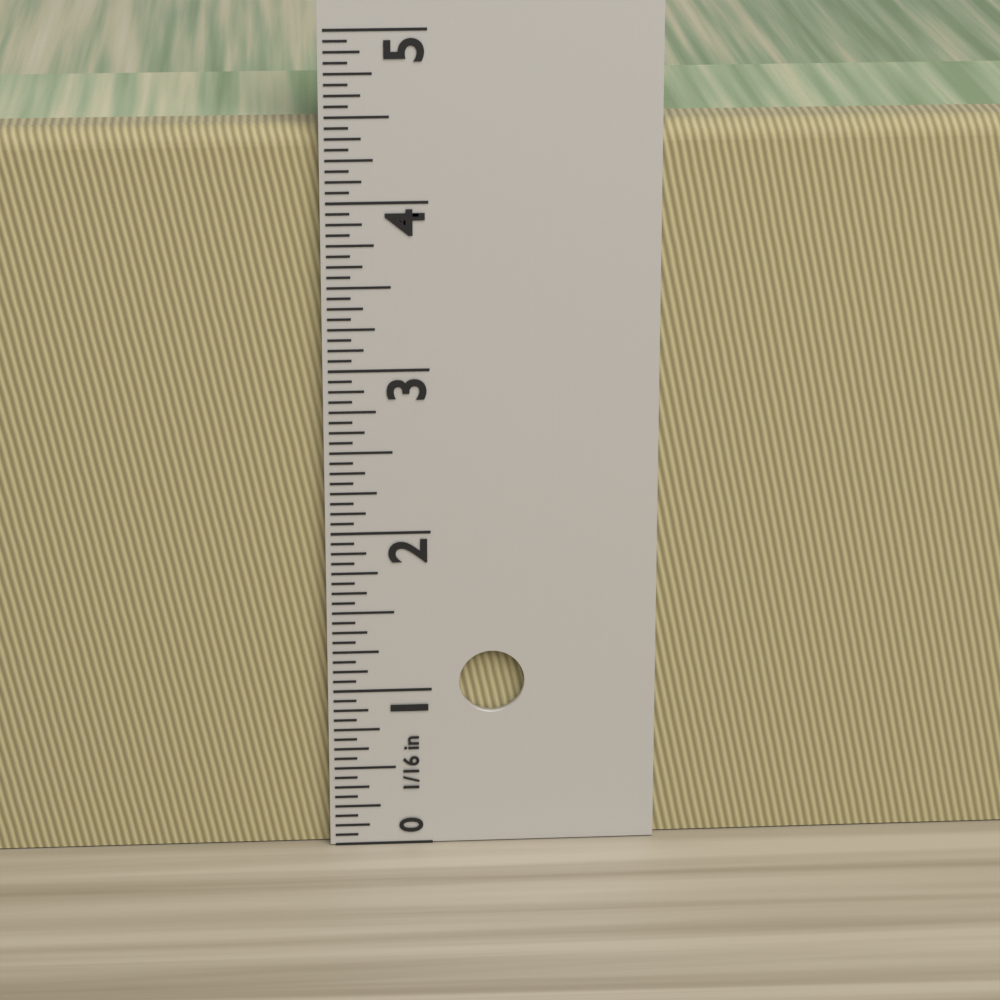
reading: 4.4375 in
